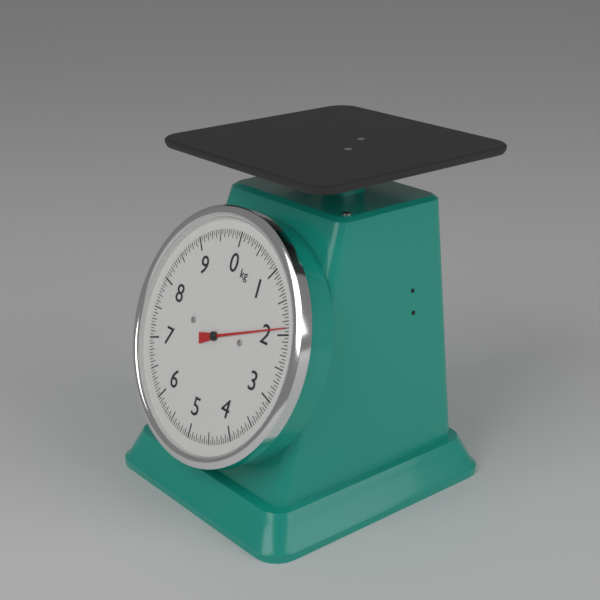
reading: 1.90 kg
